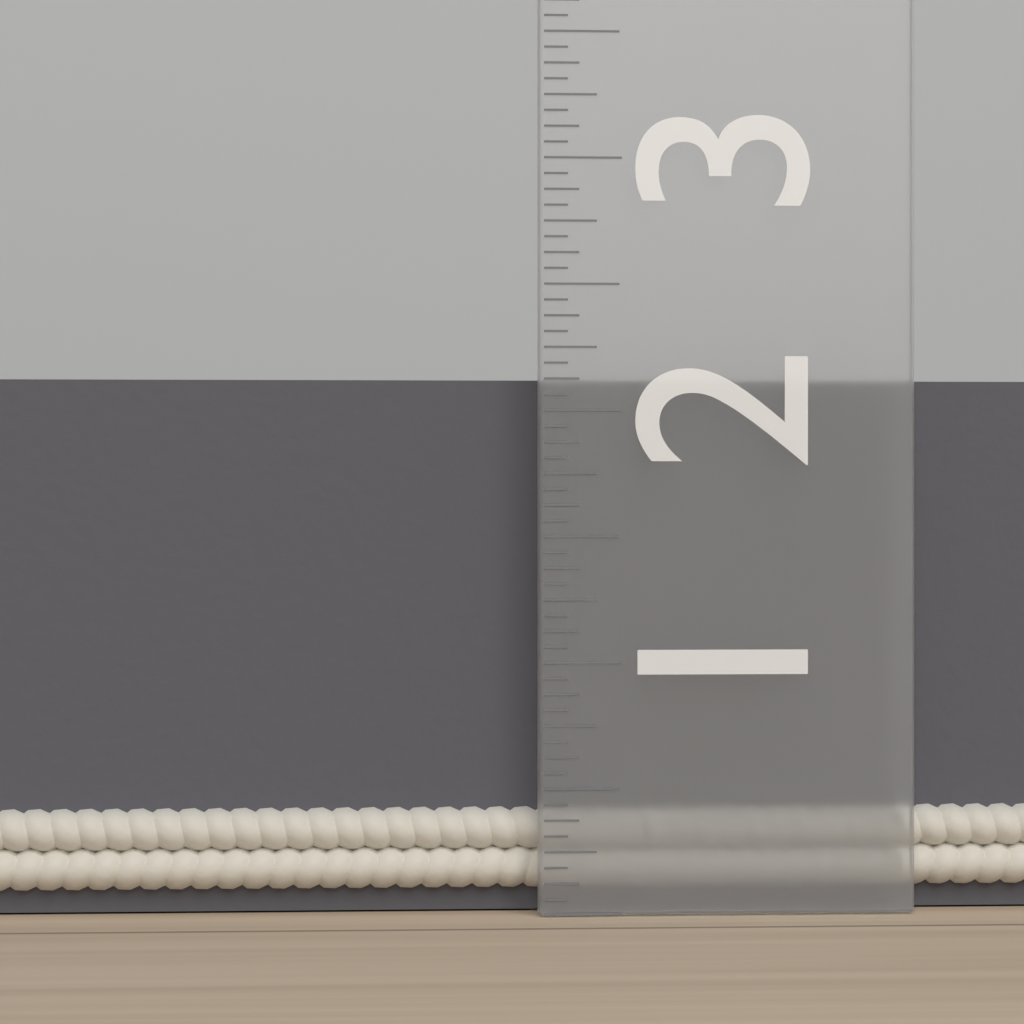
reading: 2.1250 in
